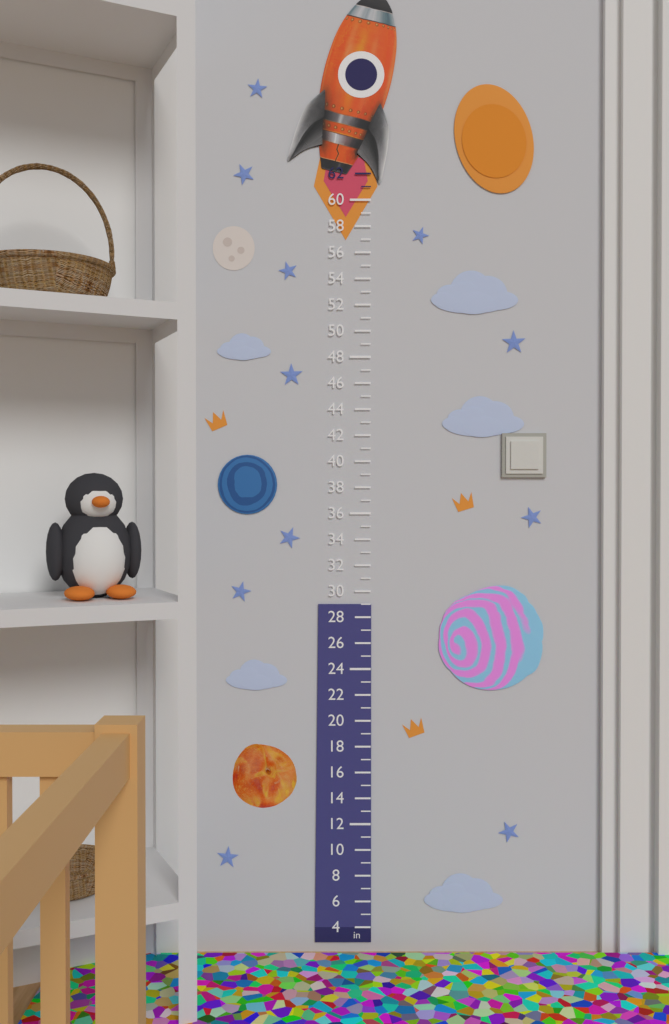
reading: 29 in
